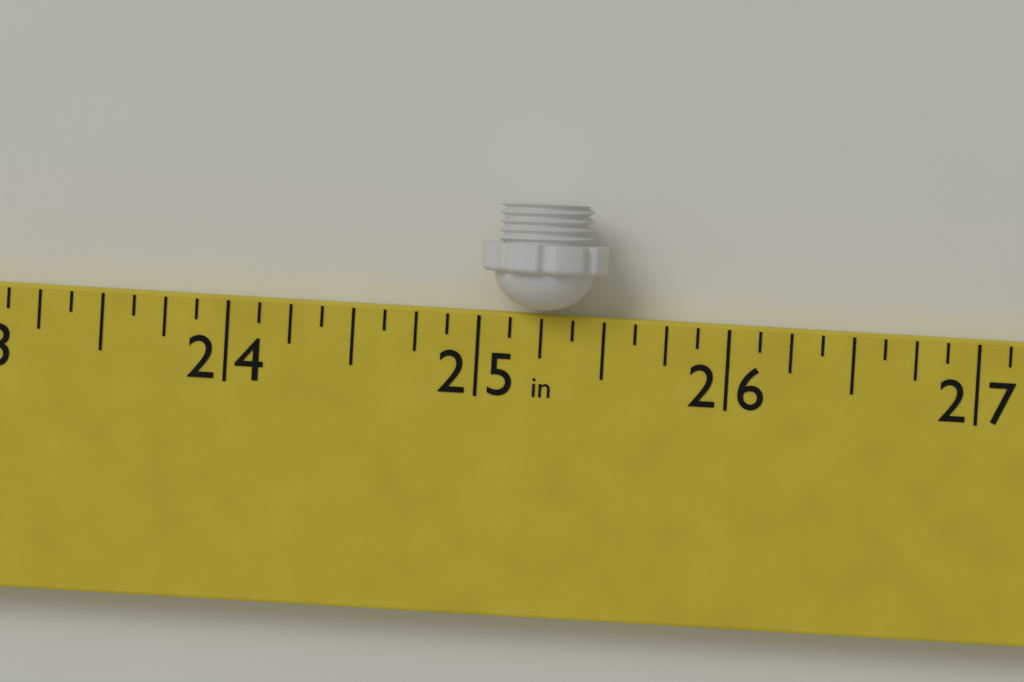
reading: 25.500 in
